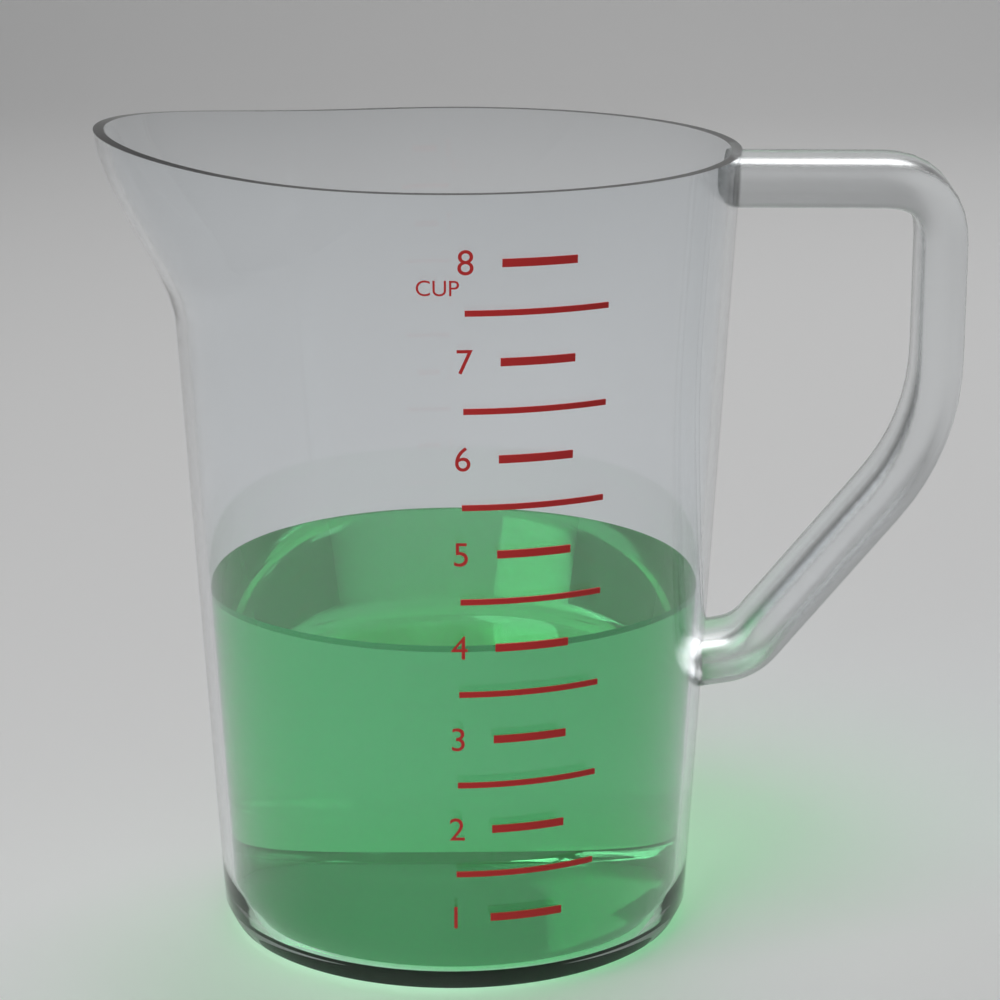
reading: 4.0 cup
